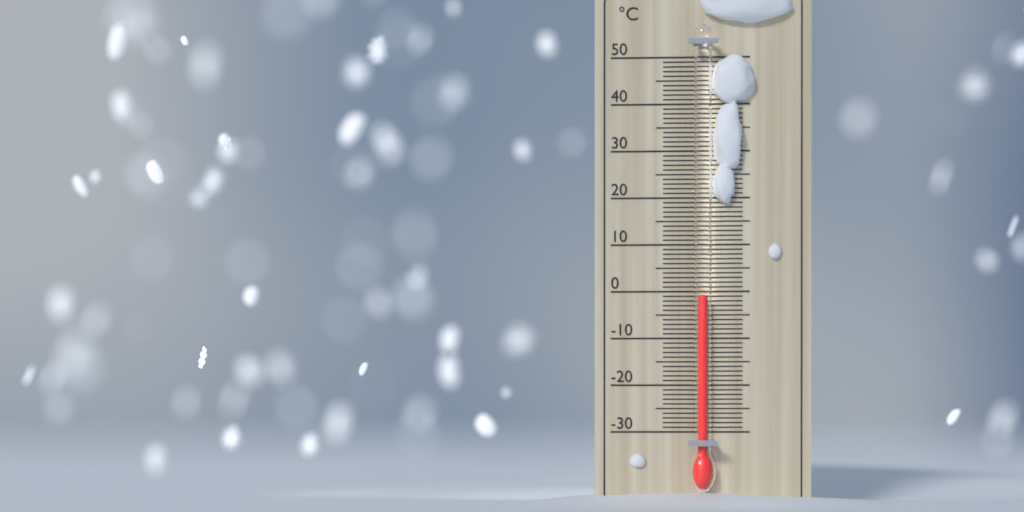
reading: -1 °C
